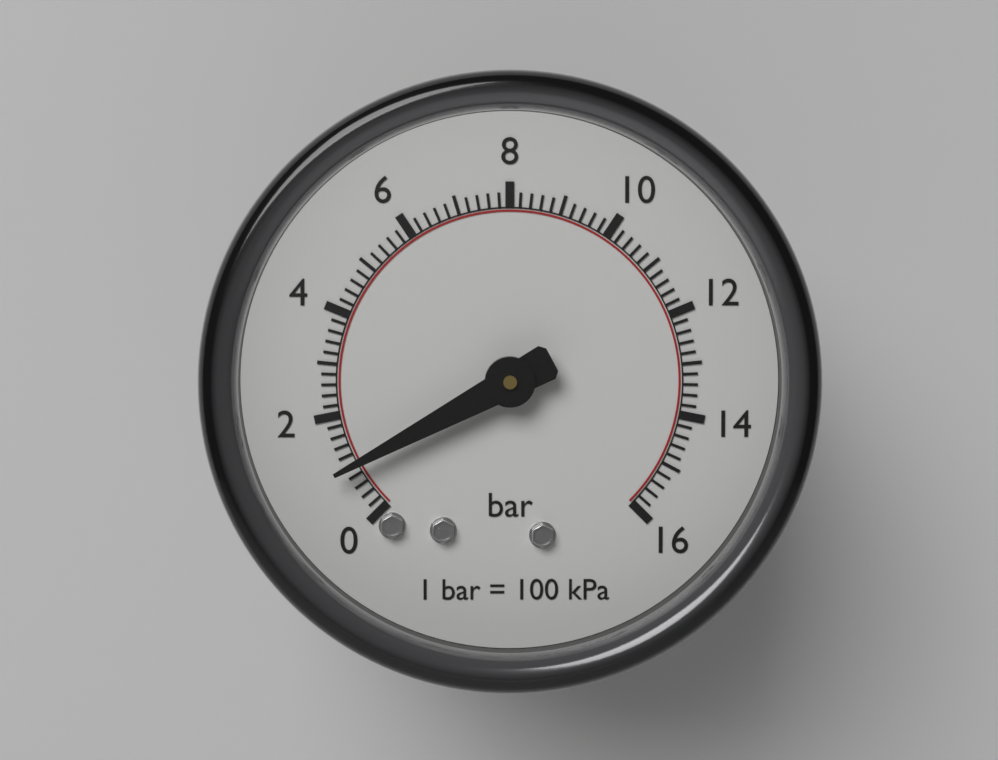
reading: 1.0 bar
